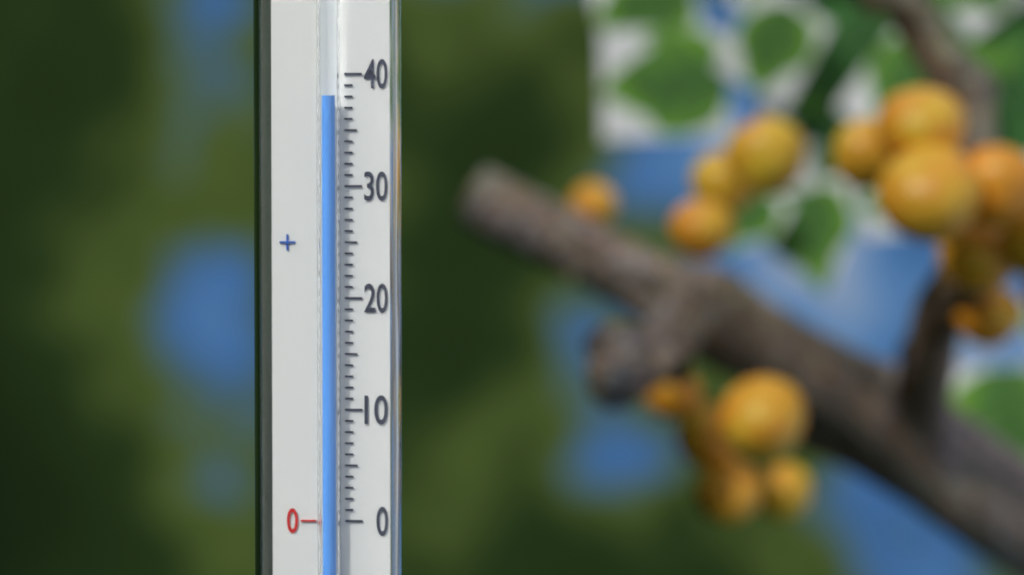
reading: 38 (no unit)
